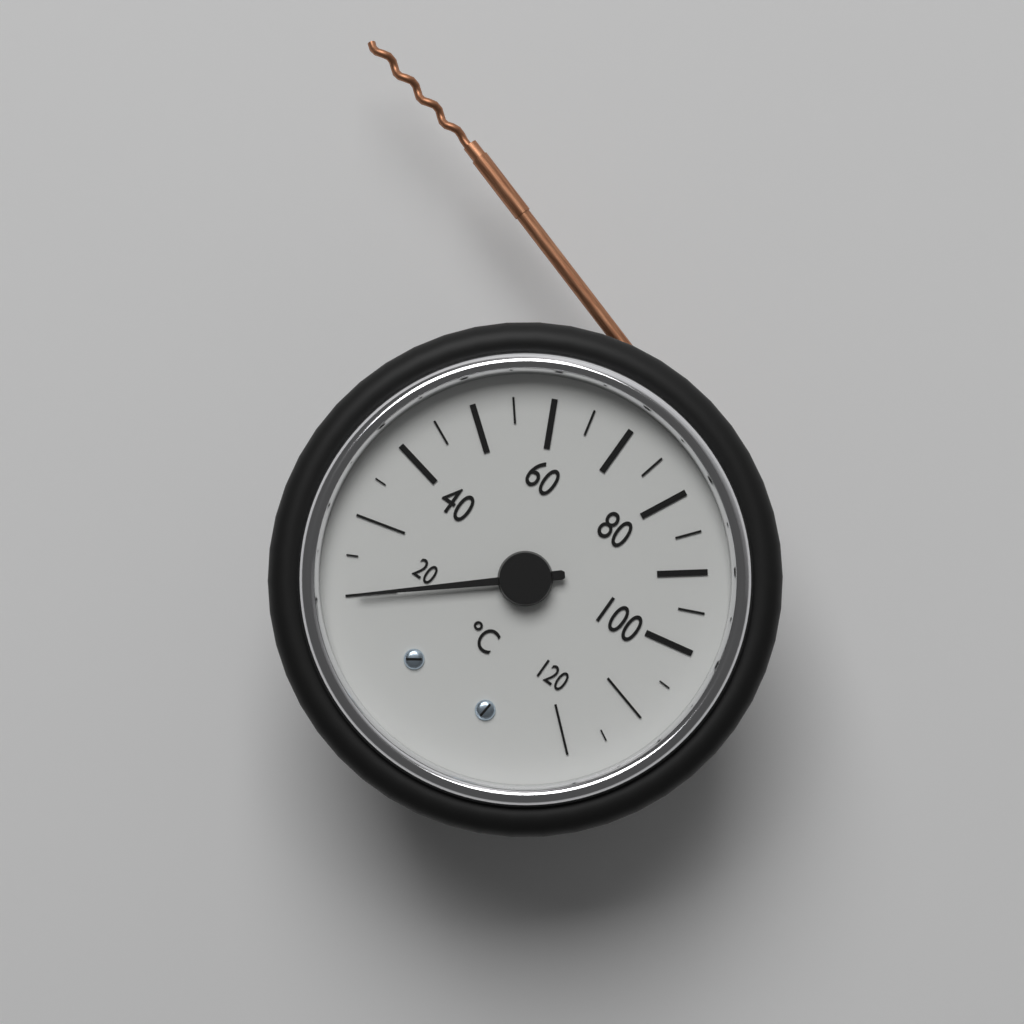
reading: 20 °C
